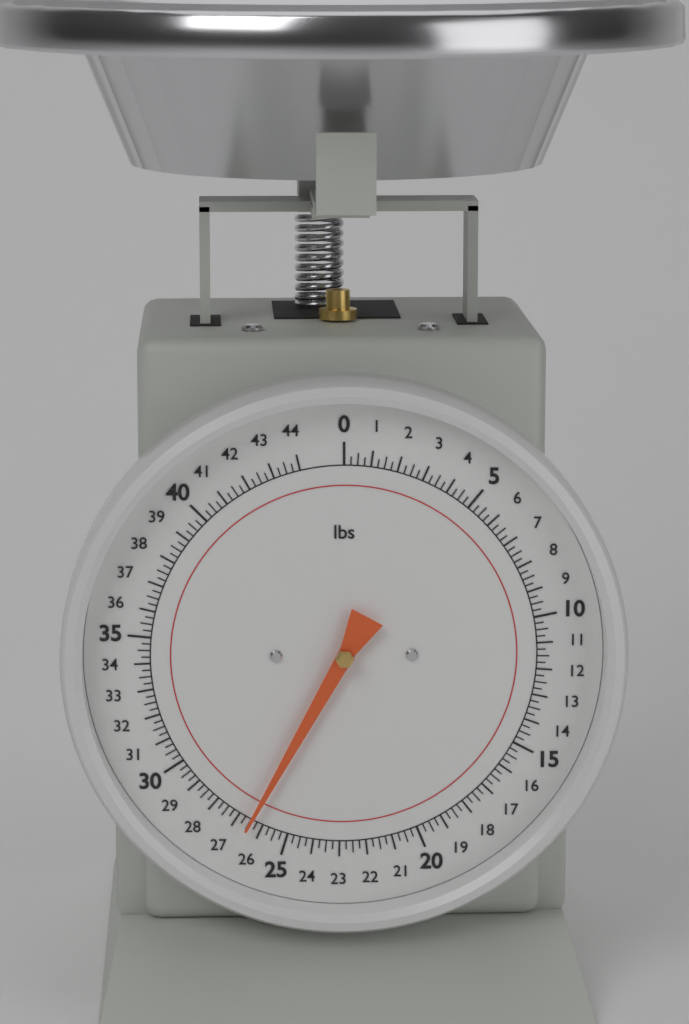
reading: 26.50 lbs
